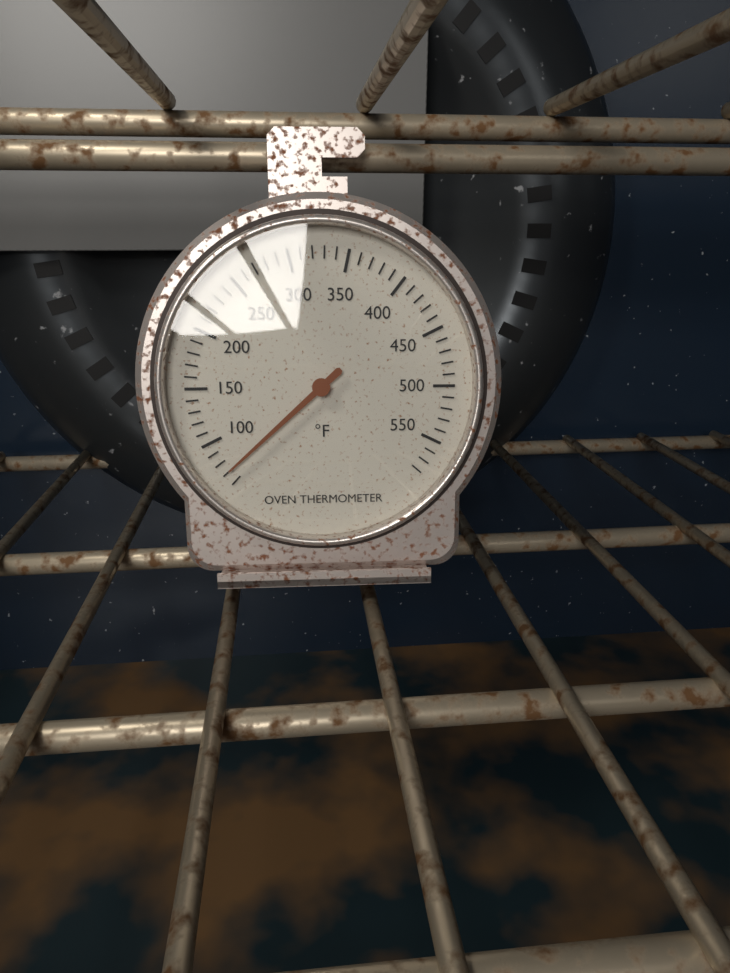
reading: 70 °F
